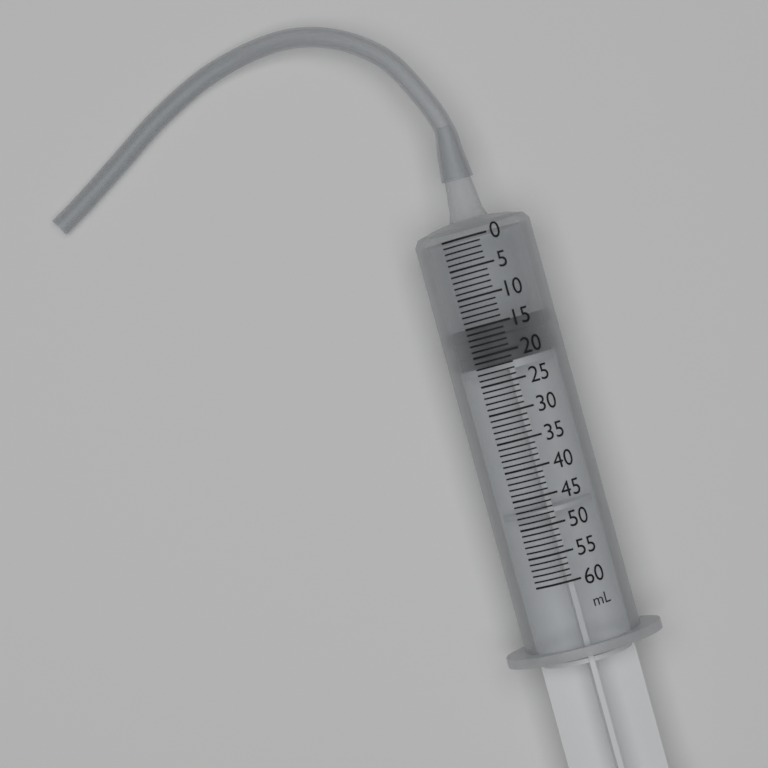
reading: 15 ml
